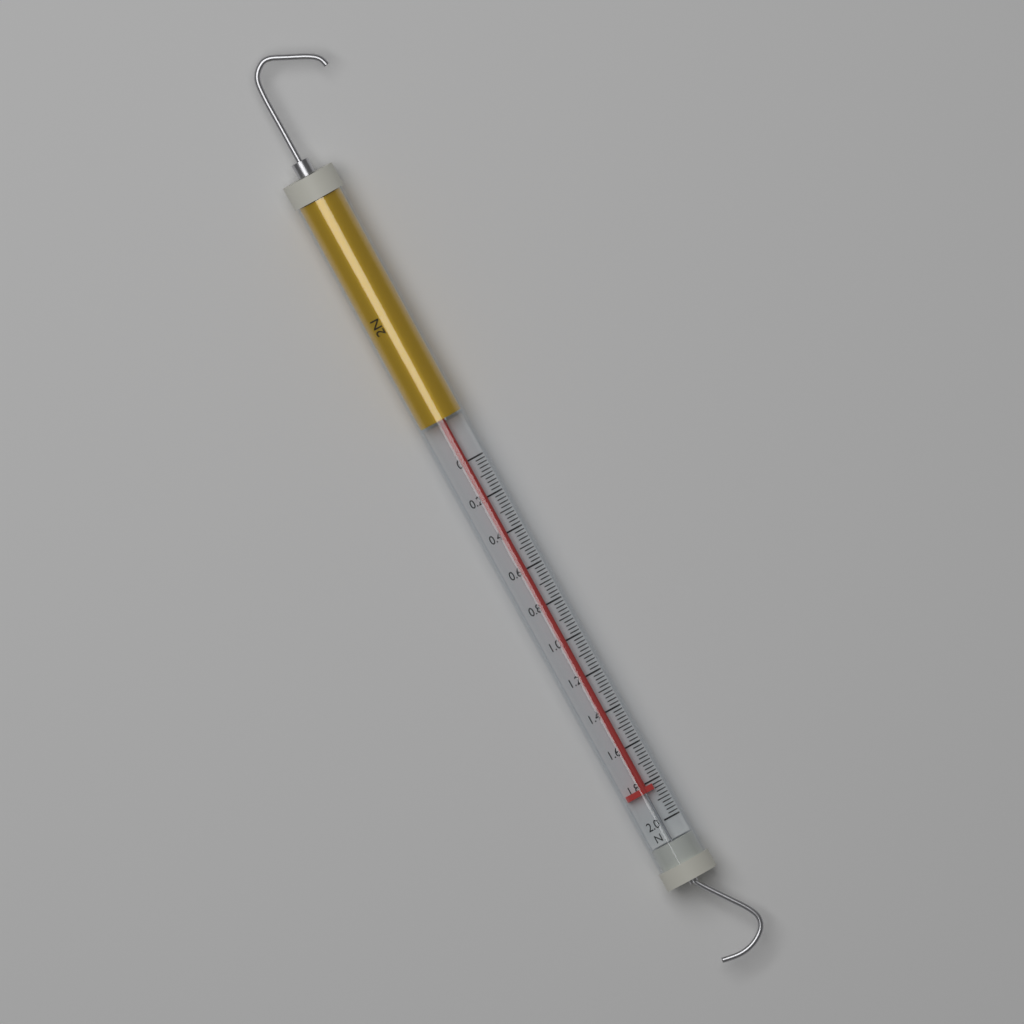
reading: 1.84 N
